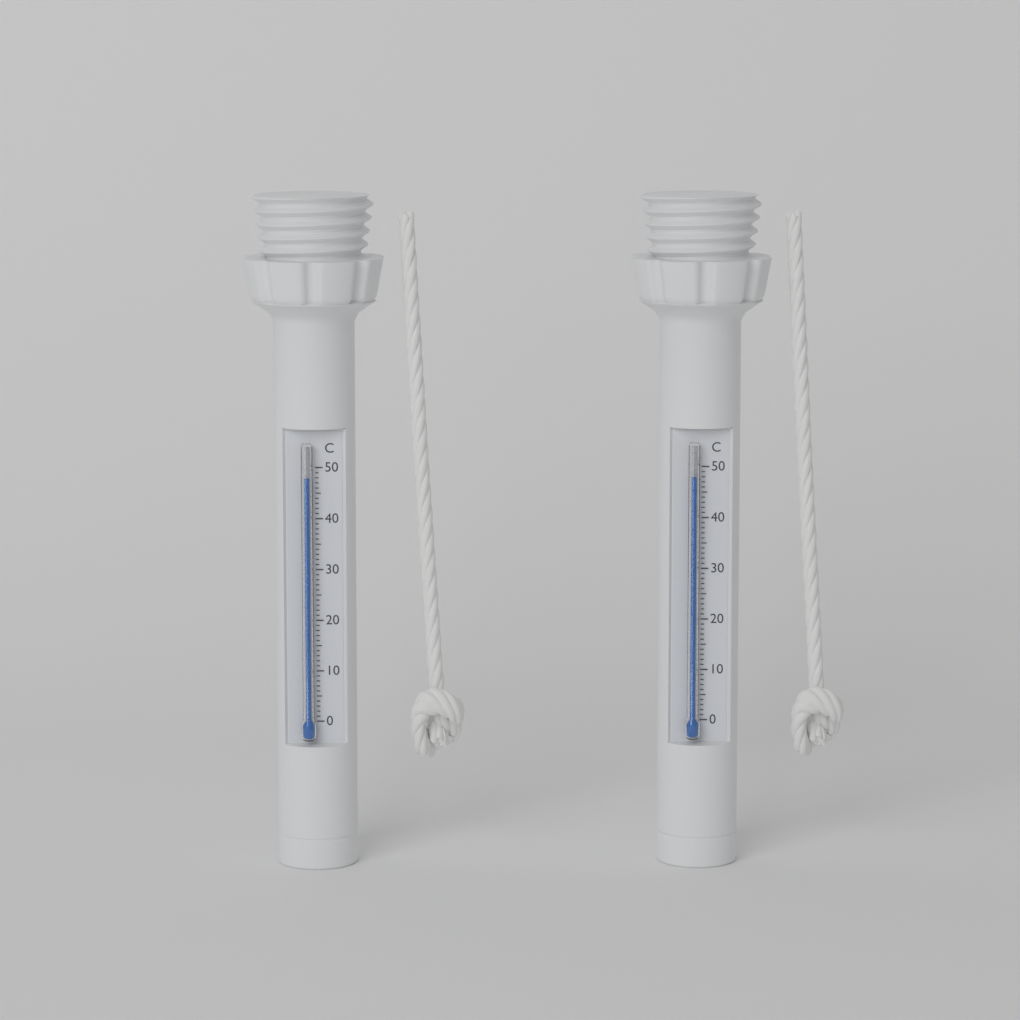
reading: 48 °C
